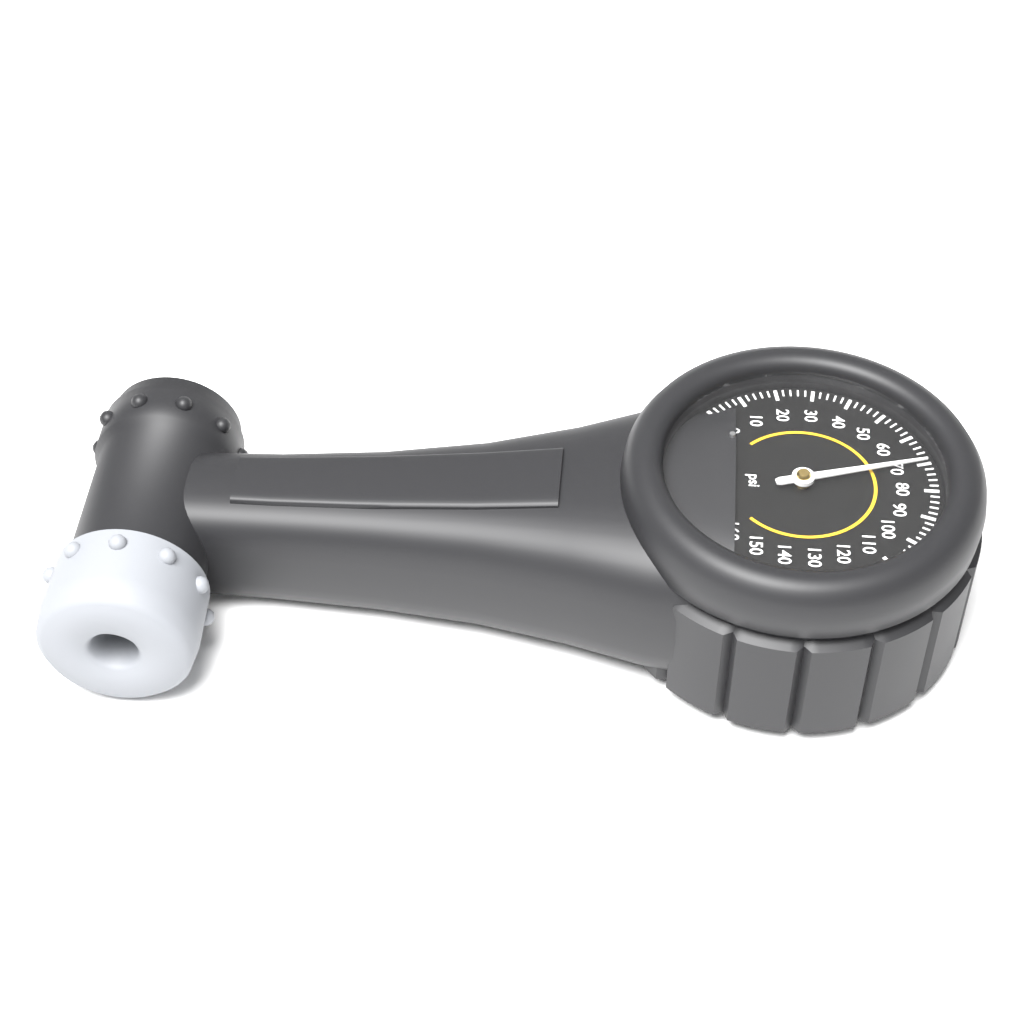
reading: 70 psi
